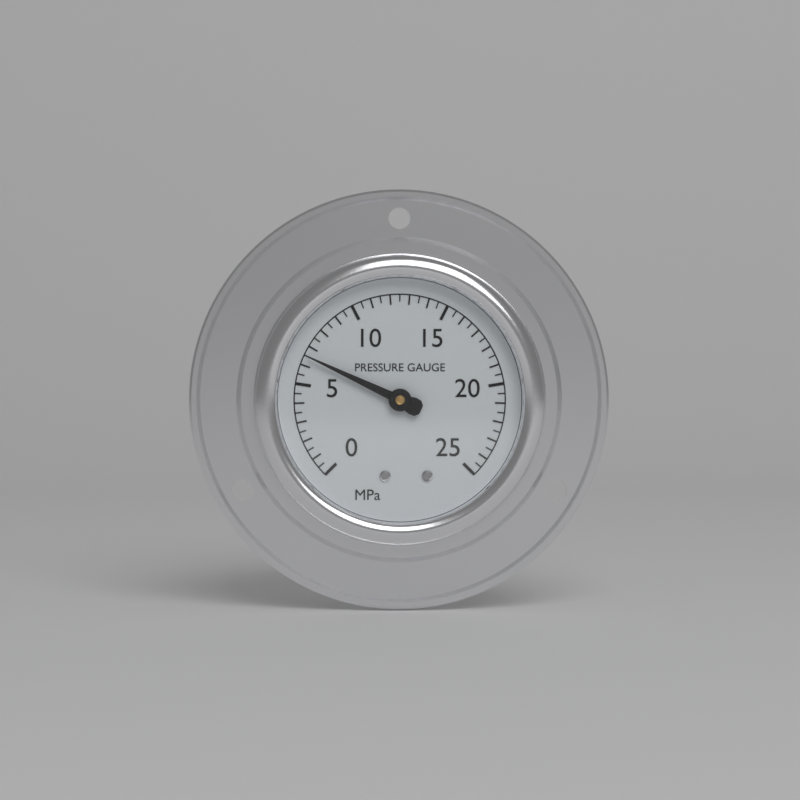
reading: 6.5 MPa
